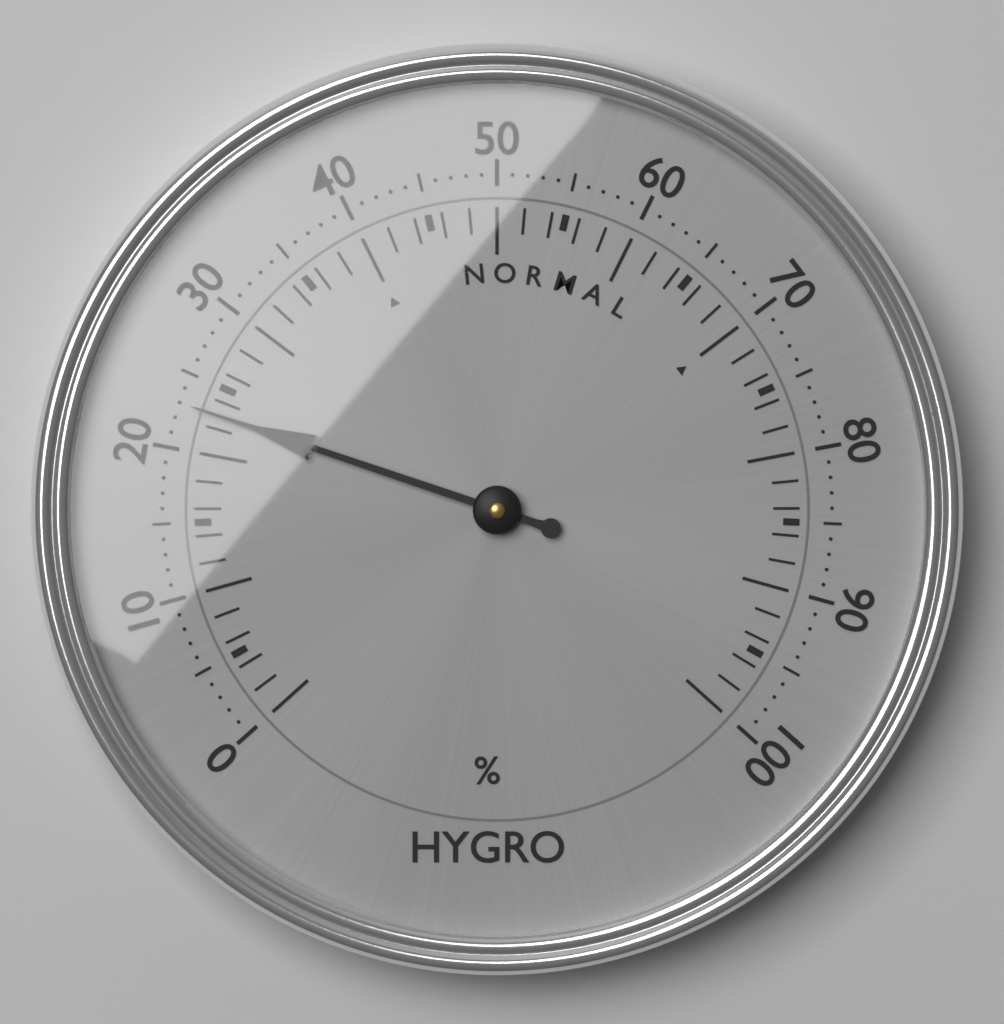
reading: 23 %
